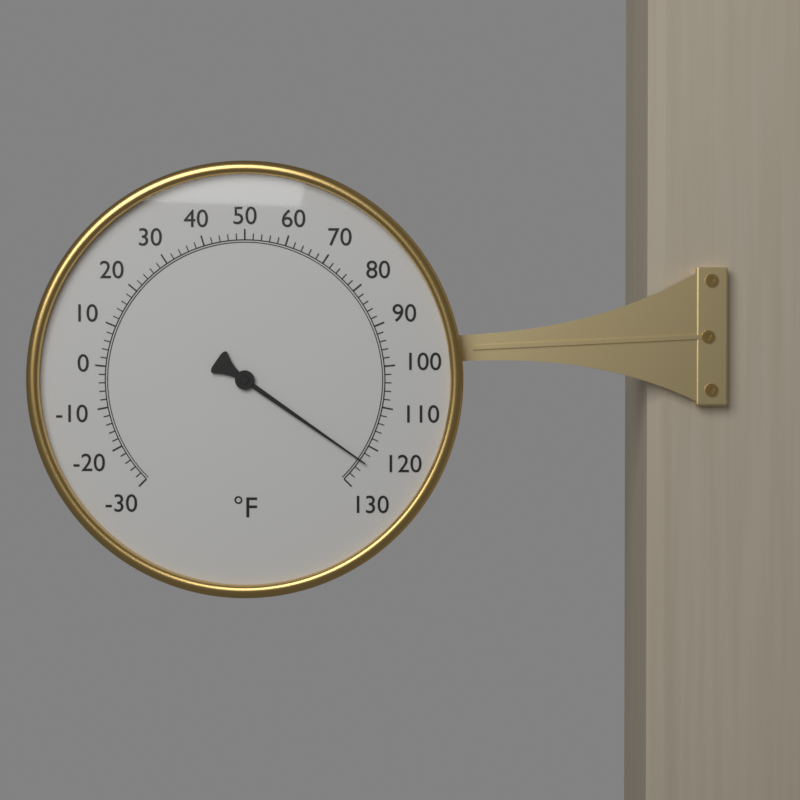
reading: 124 °F
